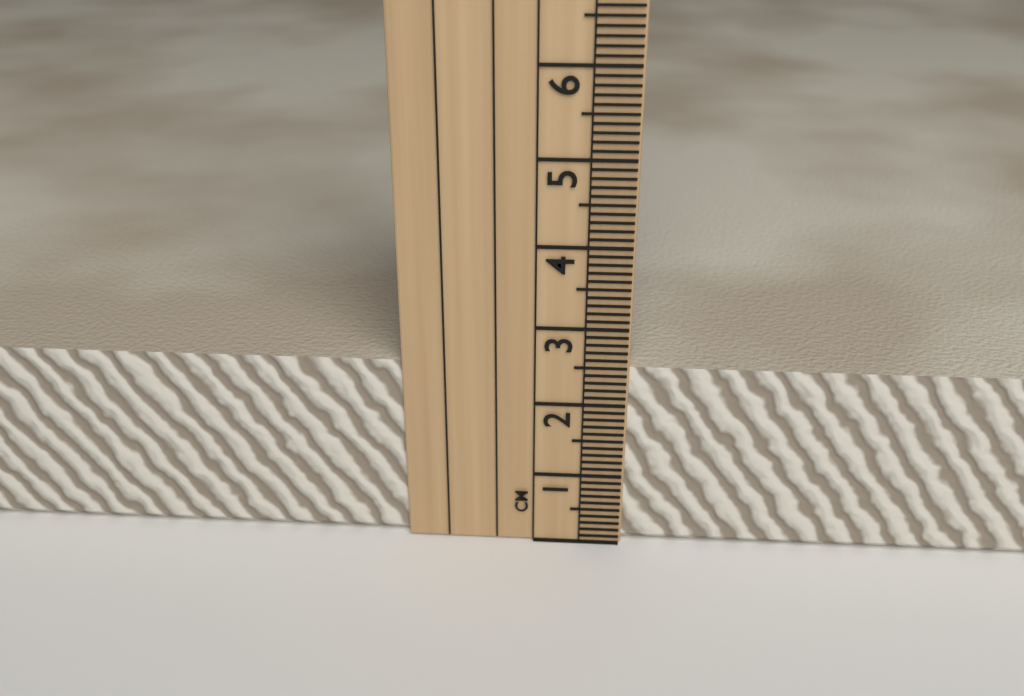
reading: 2.5 cm
